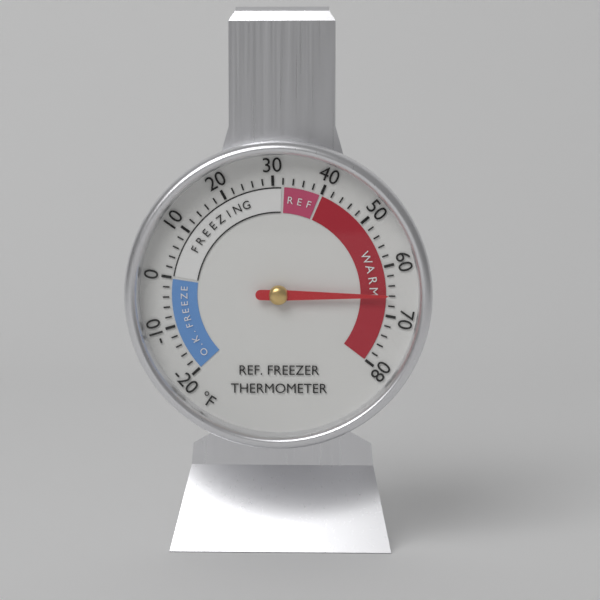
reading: 66 °F
